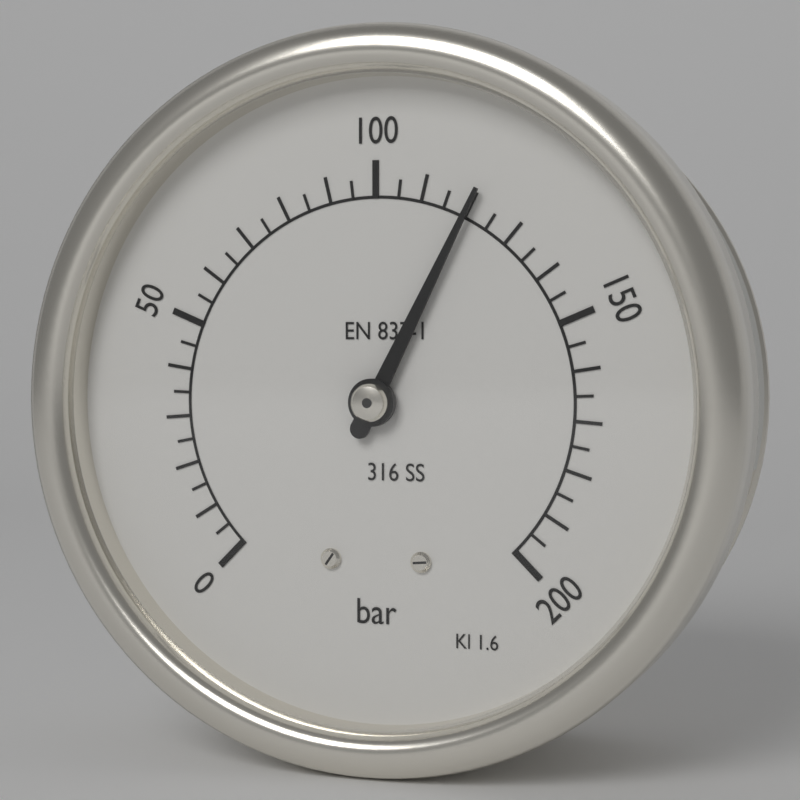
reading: 120 bar
